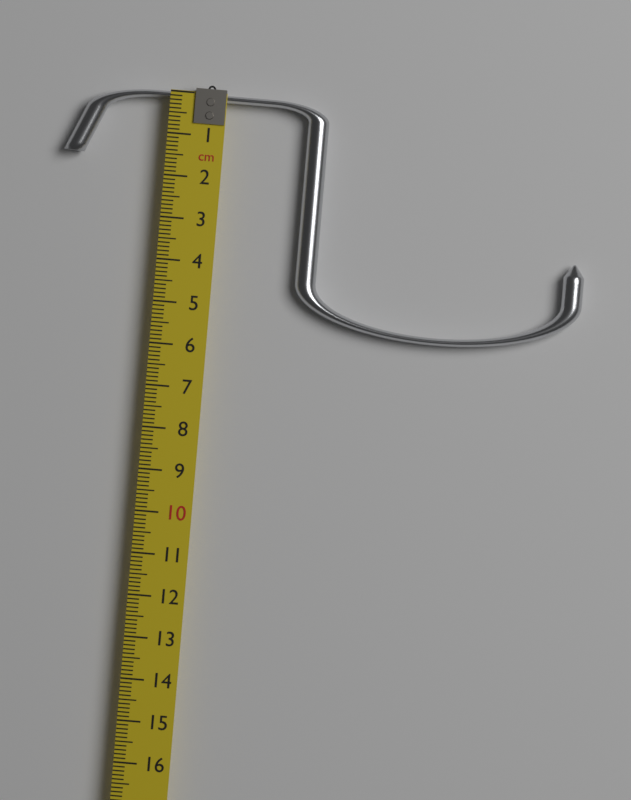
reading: 5.5 cm
